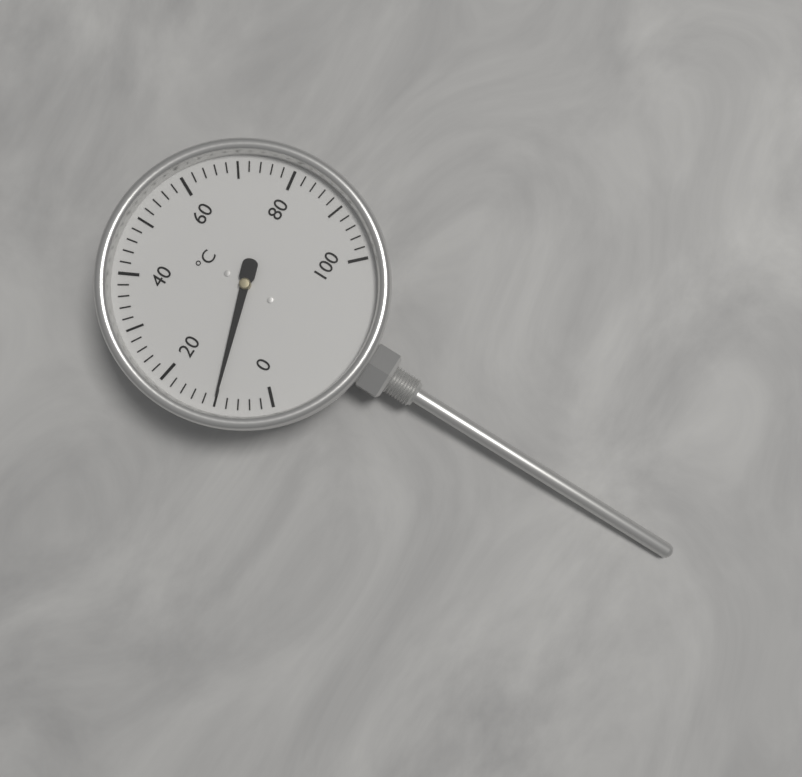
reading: 10 °C
